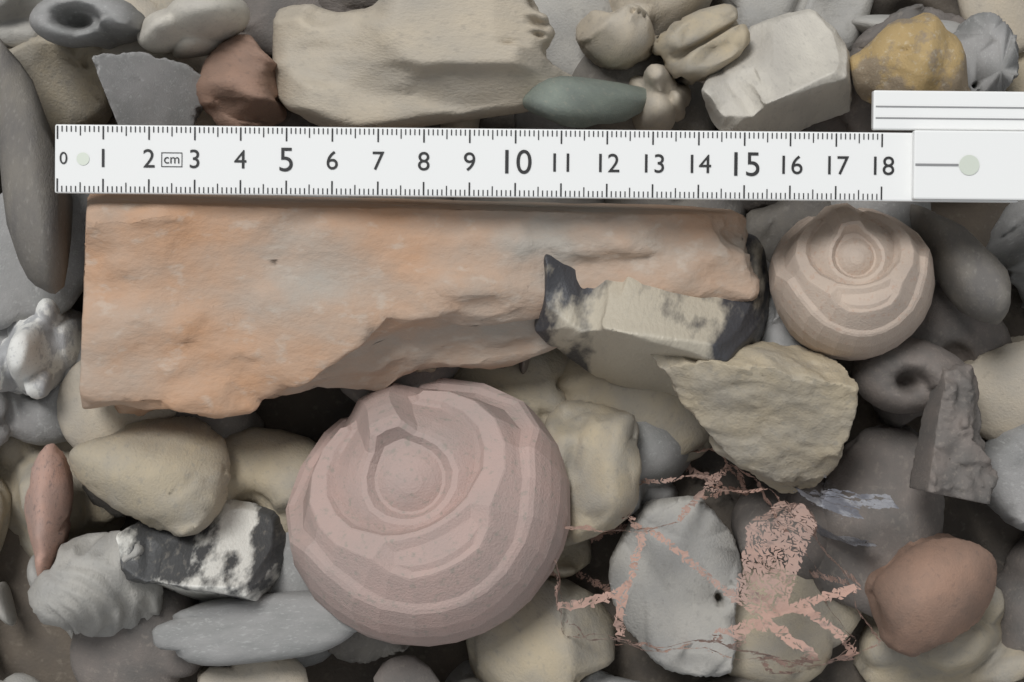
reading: 15.6 cm
